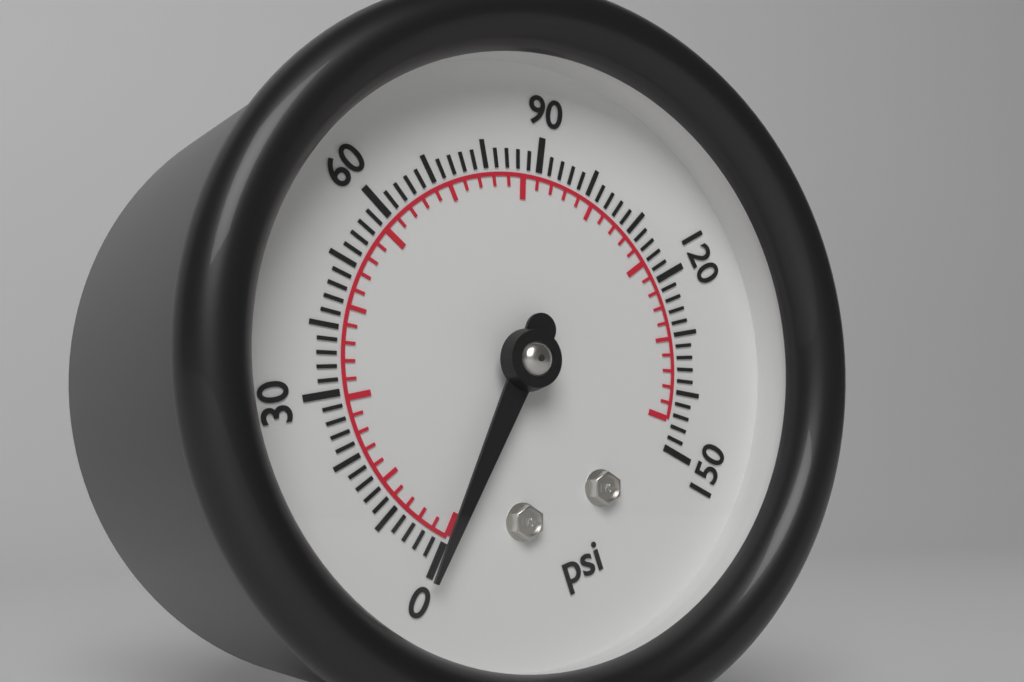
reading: 0 psi
